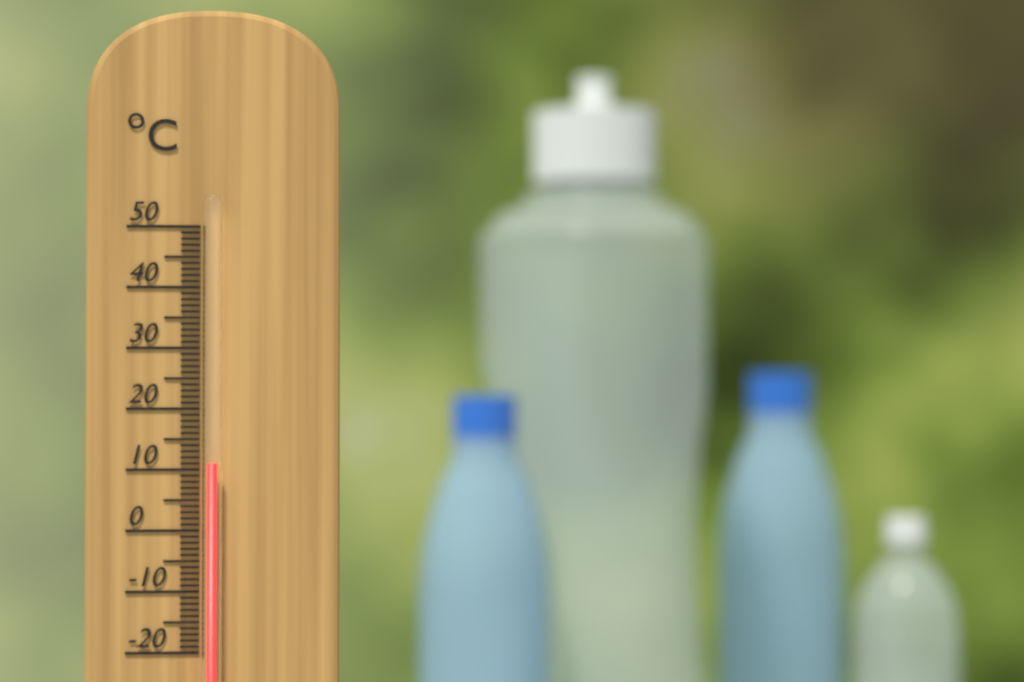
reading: 11 °C
